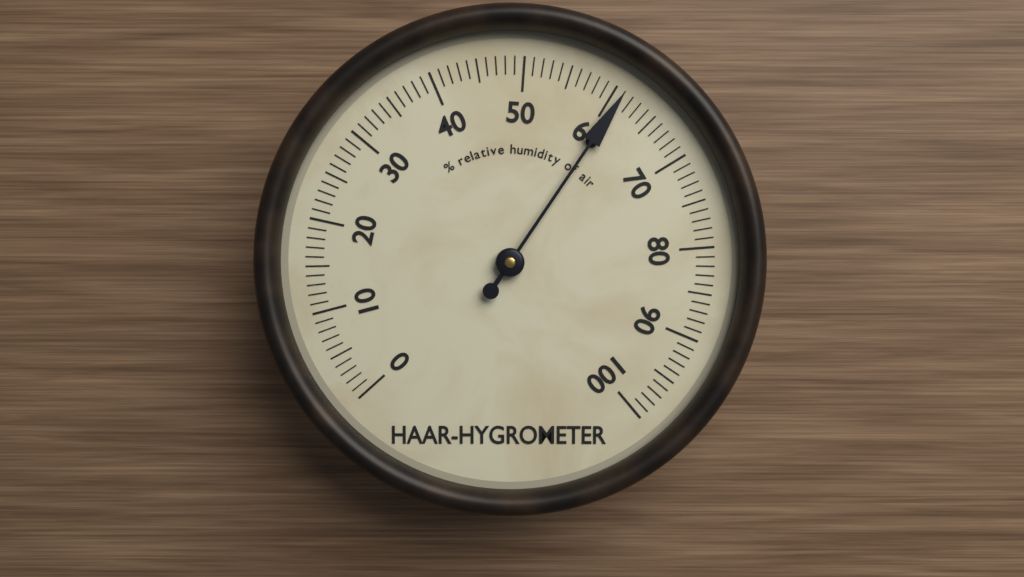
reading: 61 %
